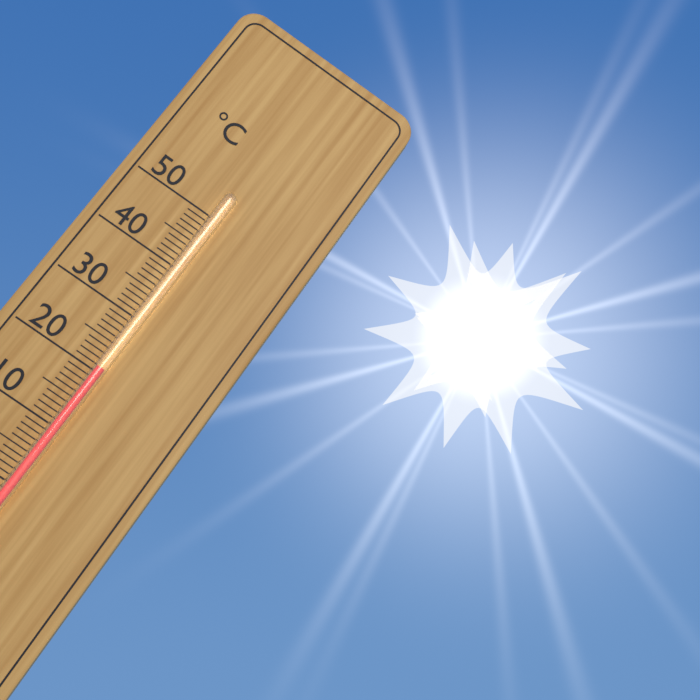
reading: 21 °C
